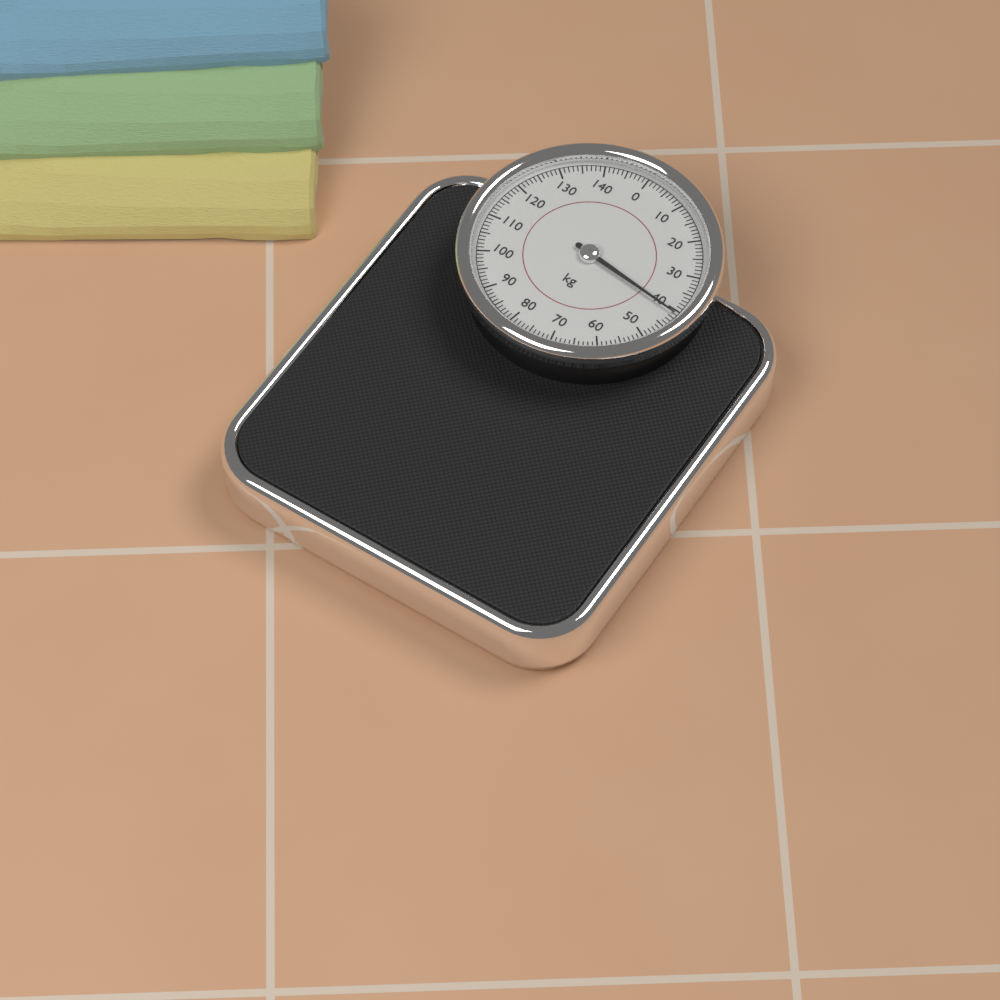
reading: 41 kg
